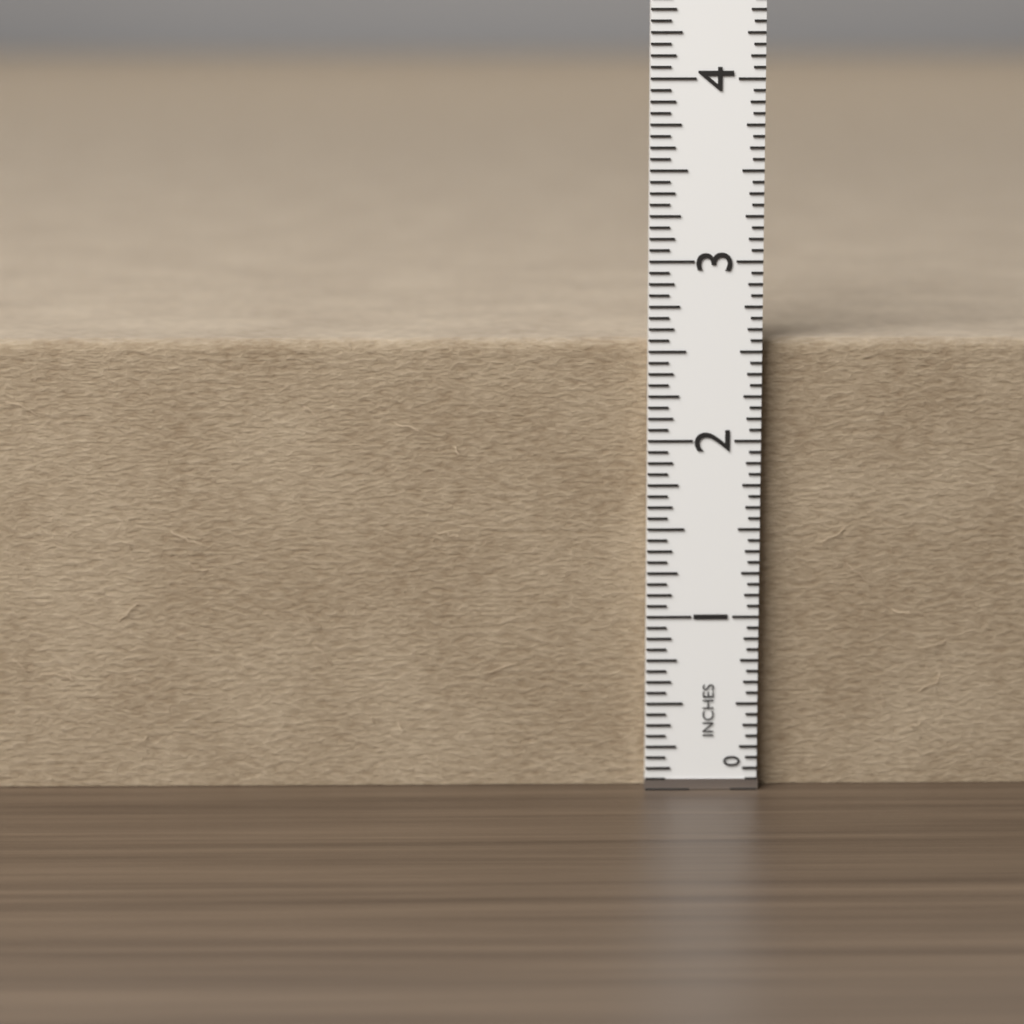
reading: 2.5625 in
